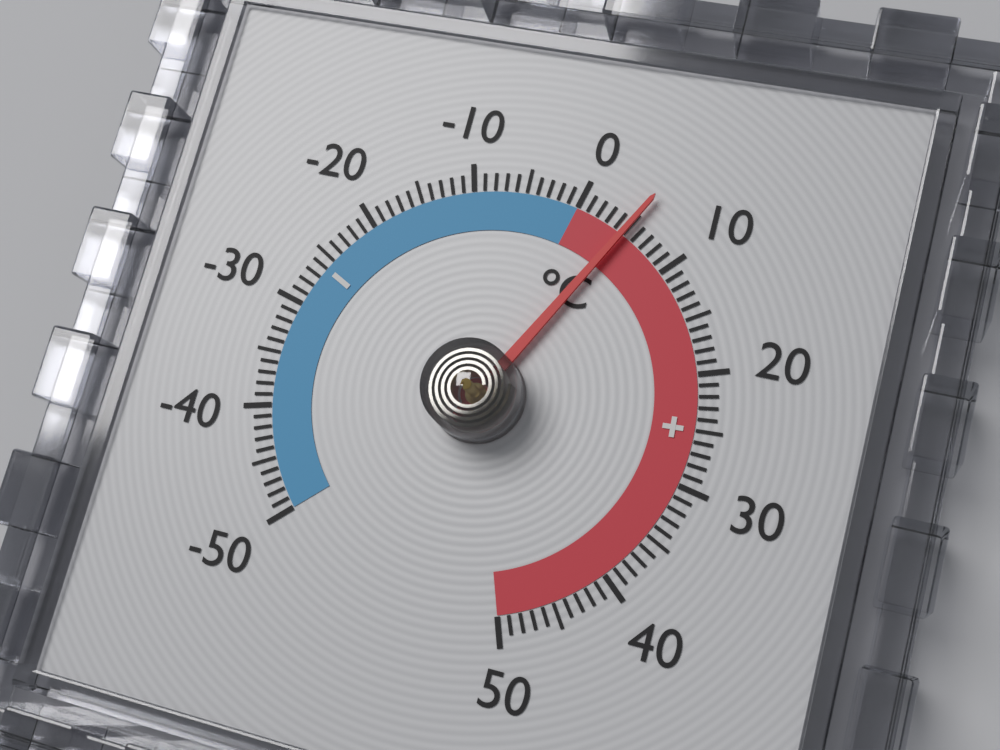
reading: 5 °C
